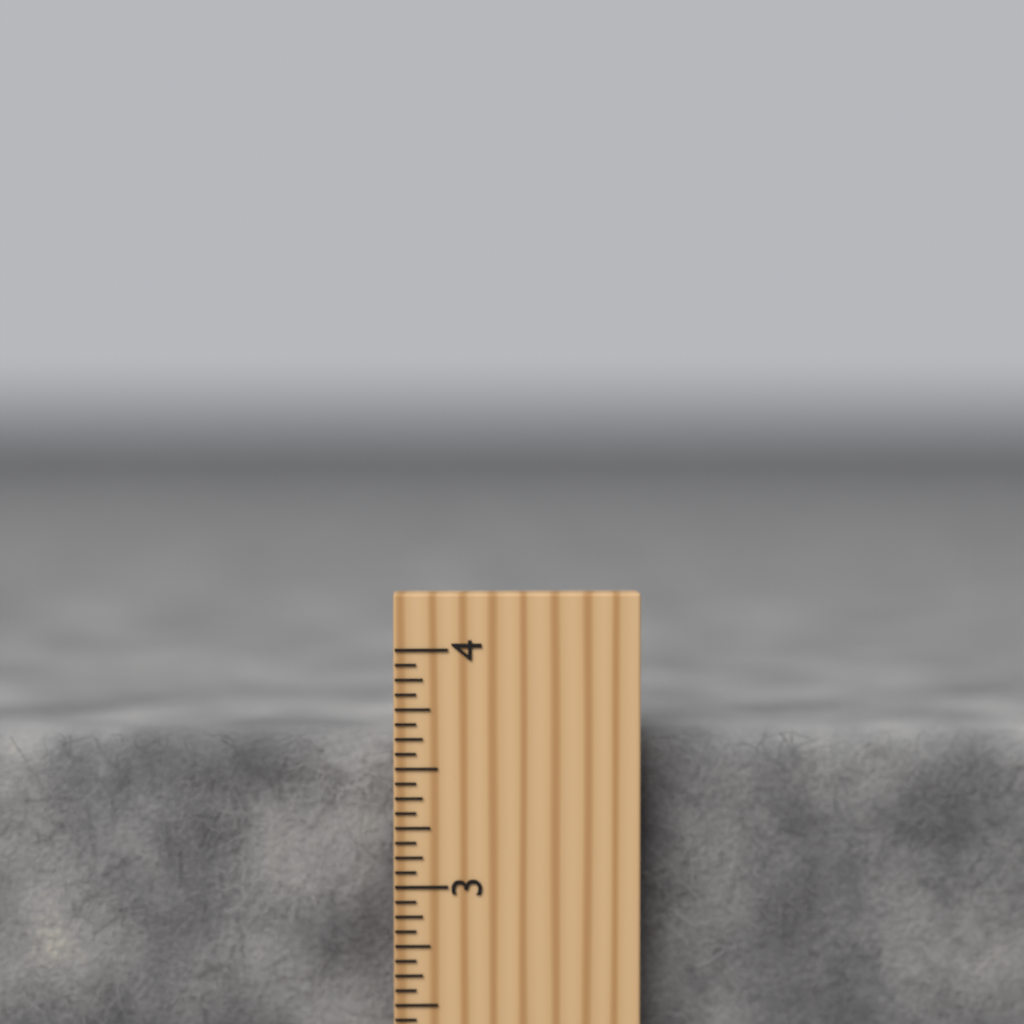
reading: 3.6250 inch
